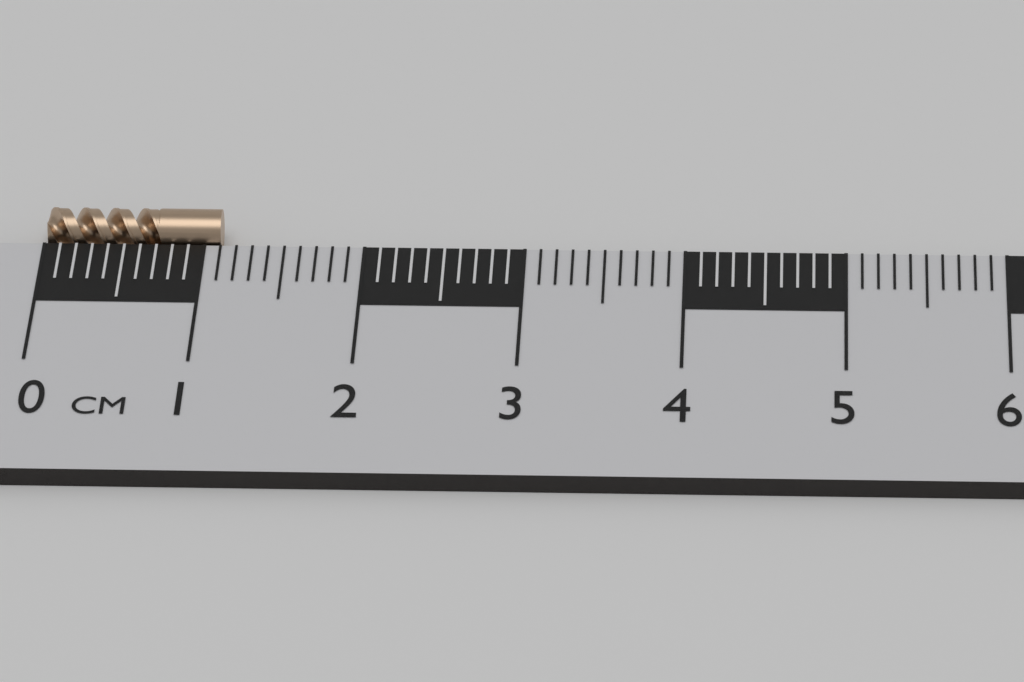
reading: 1.1 cm
